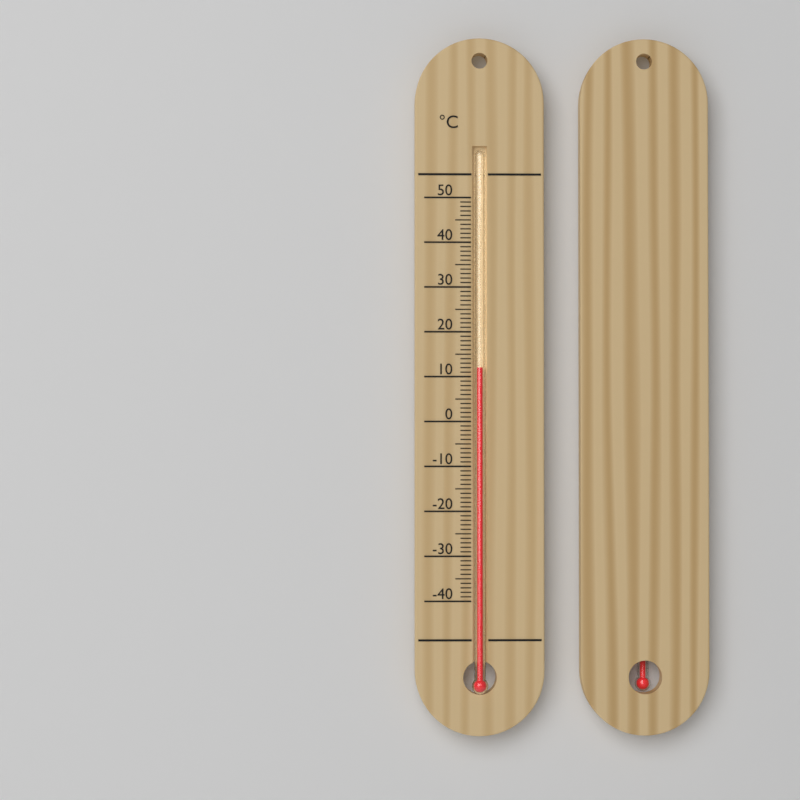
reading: 12 °C
